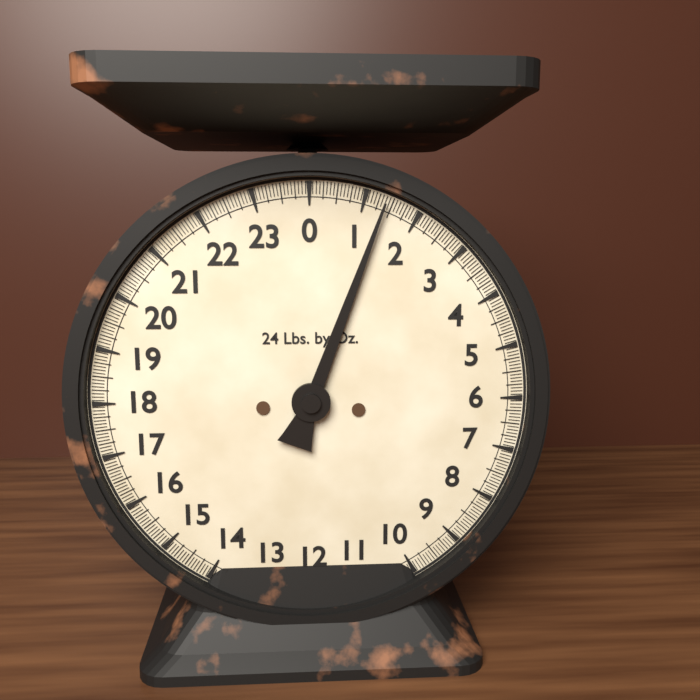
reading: 1.3750 lb
